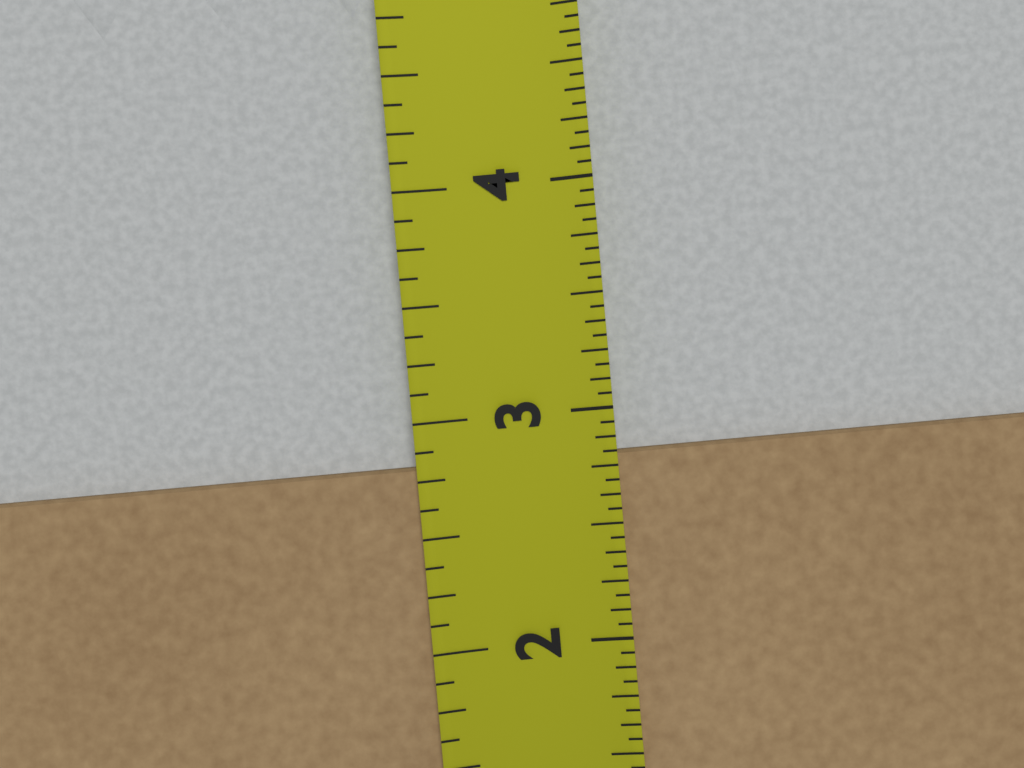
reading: 2.8125 in
